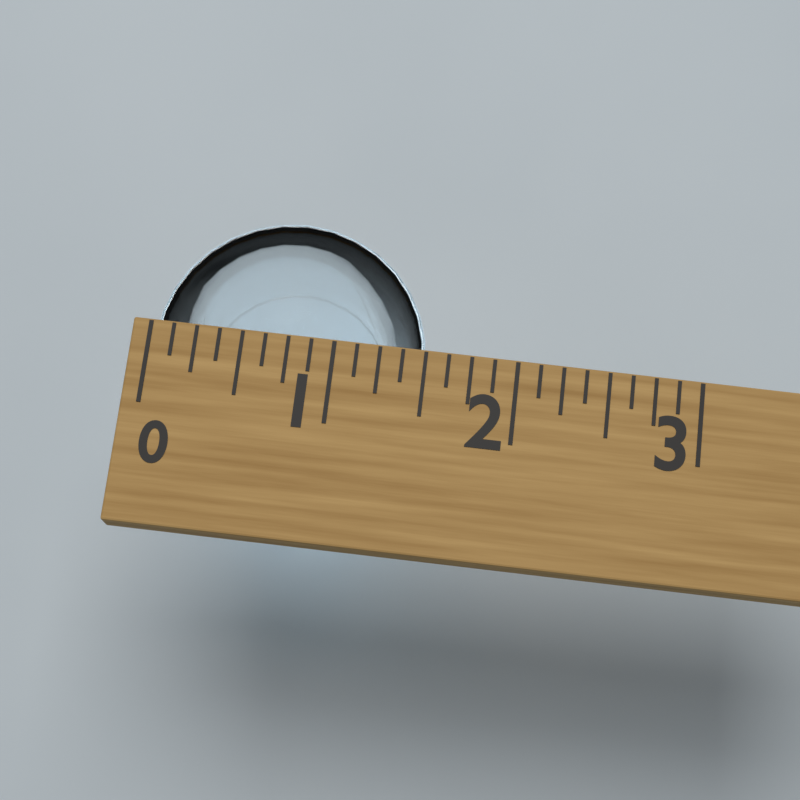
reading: 1.500 (no unit)
